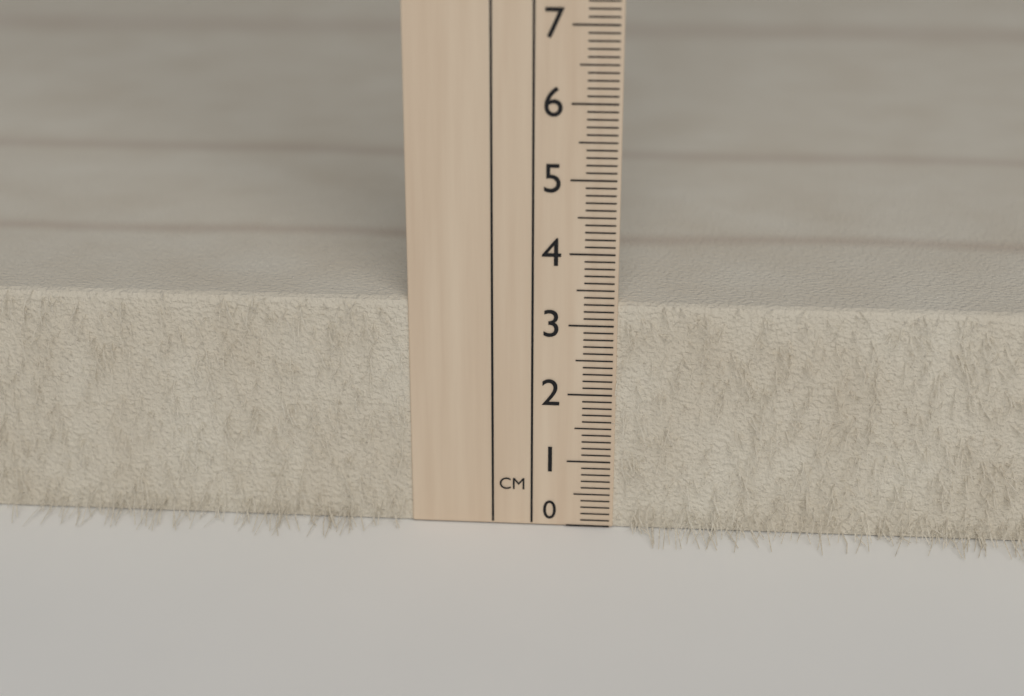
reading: 3.3 cm
